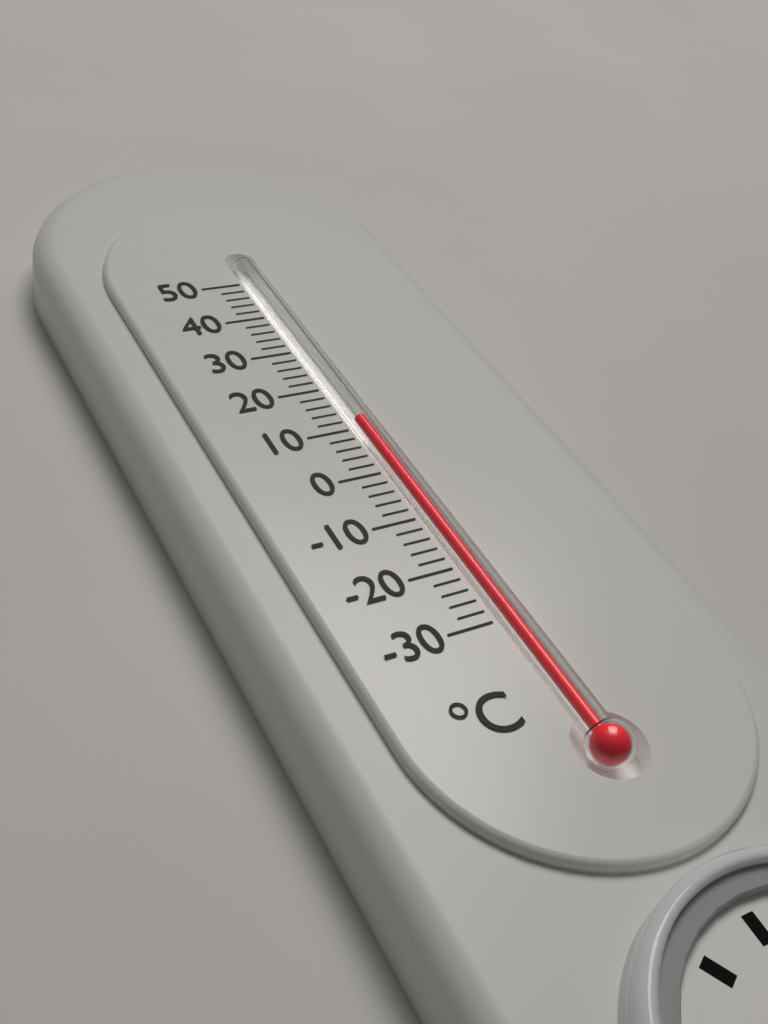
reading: 12 °C
